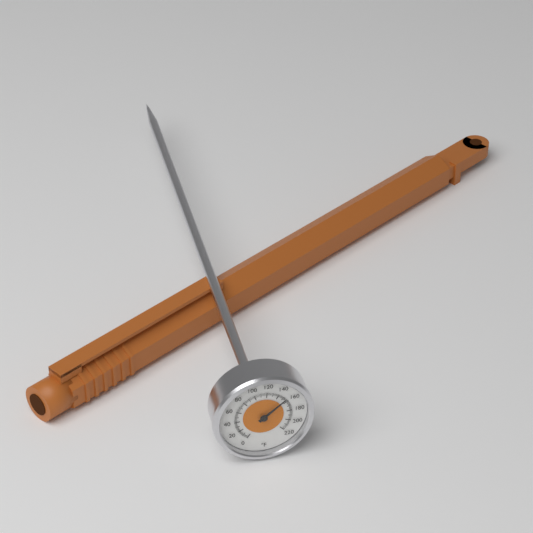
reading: 154 °F
